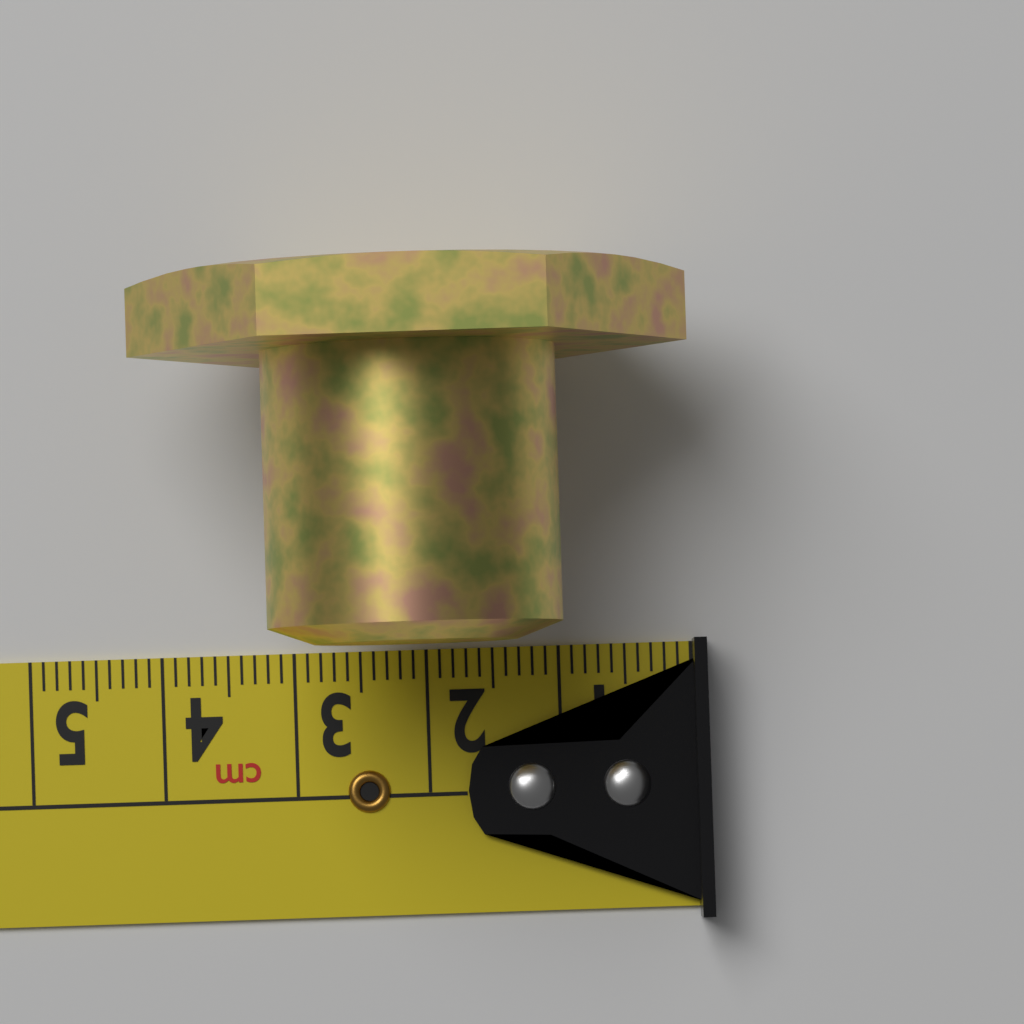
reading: 4.1 cm
